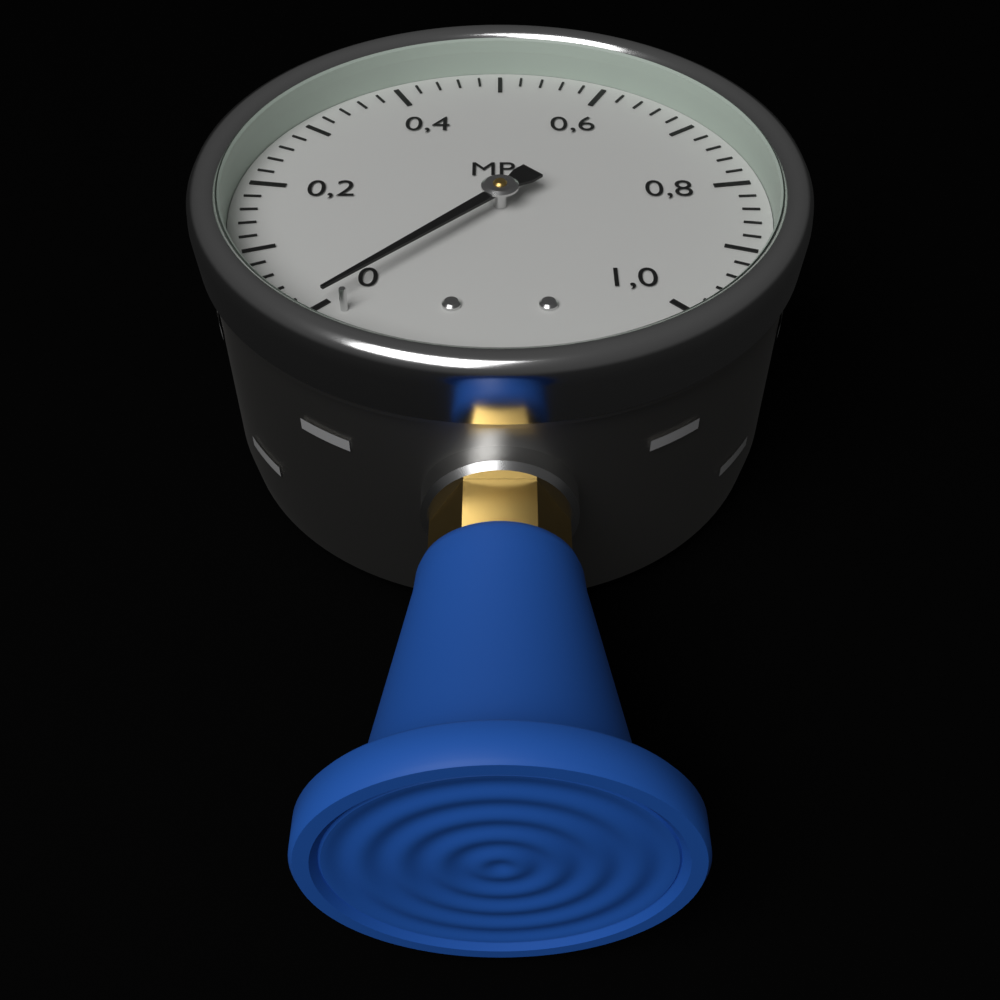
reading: 0.00 MPa
